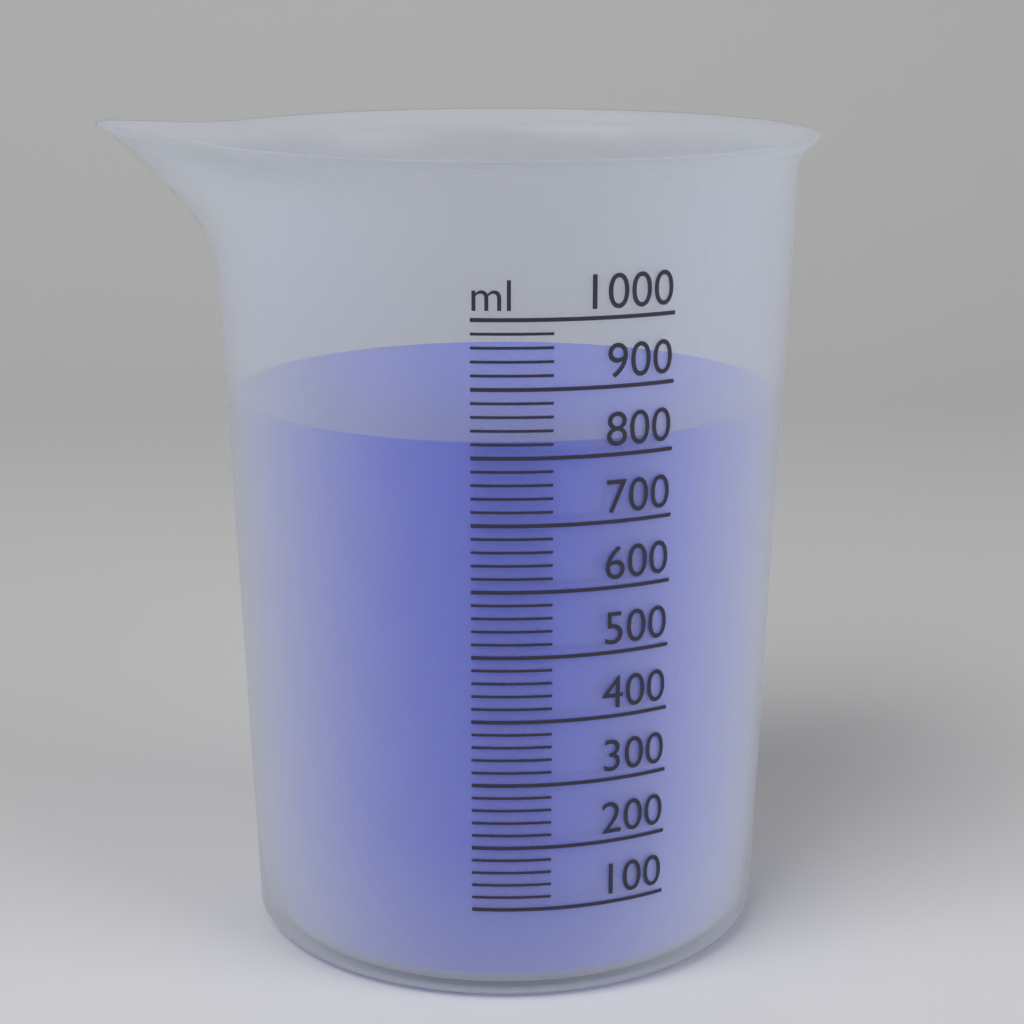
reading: 820 ml
